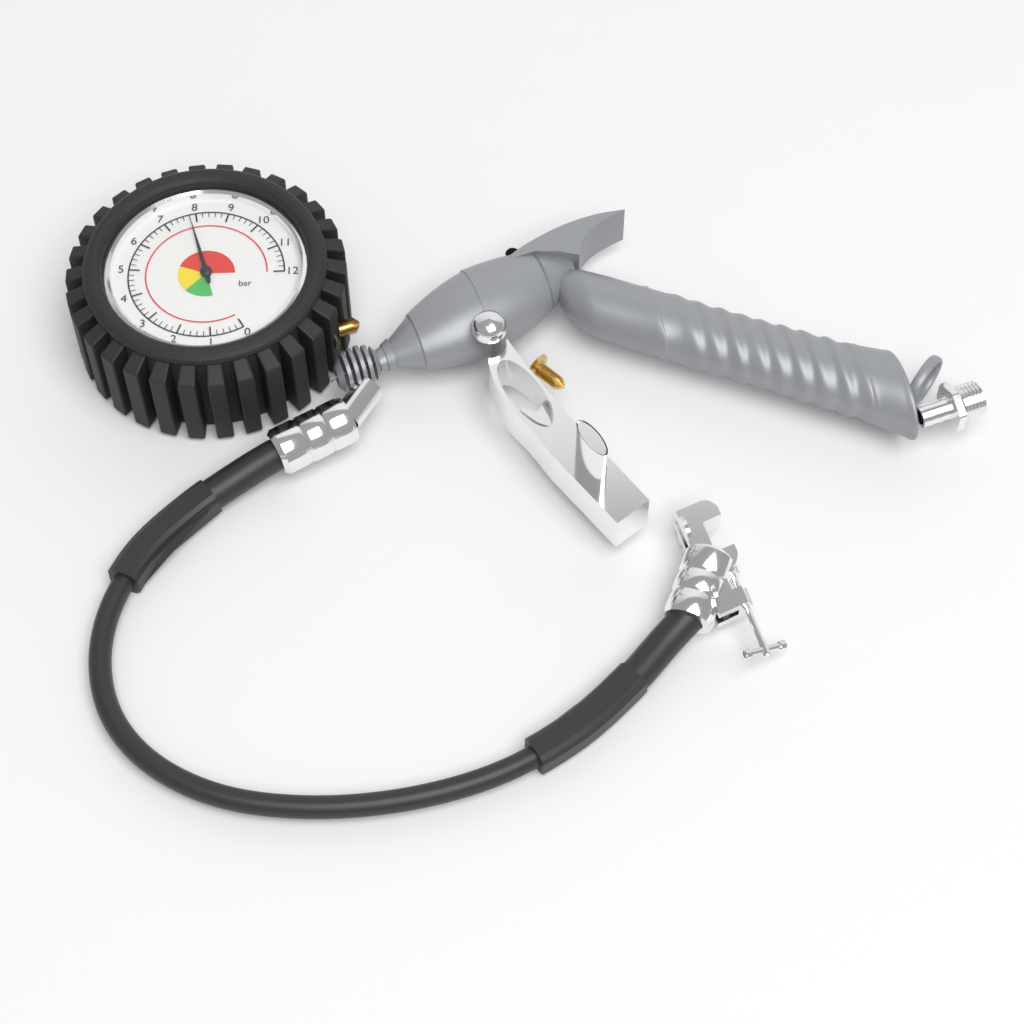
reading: 7.8 bar
